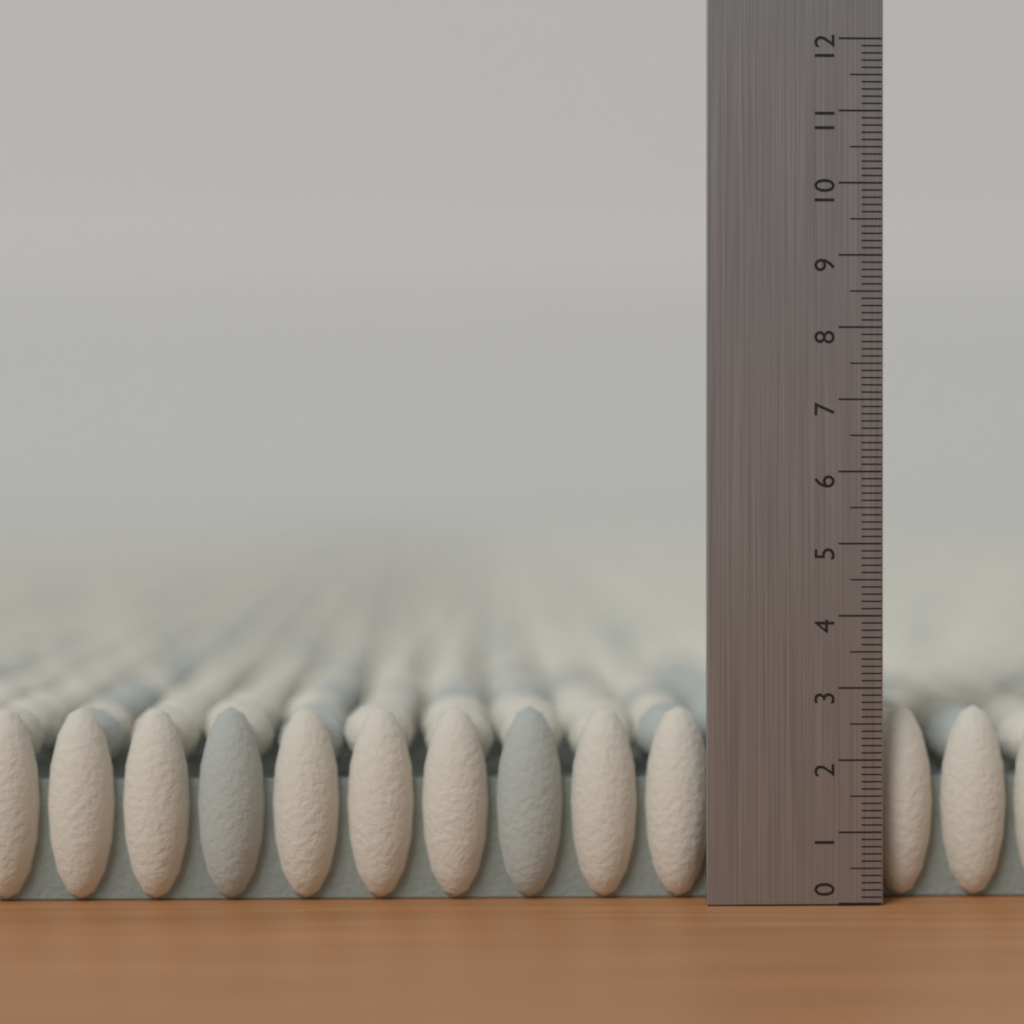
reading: 2.7 (no unit)
